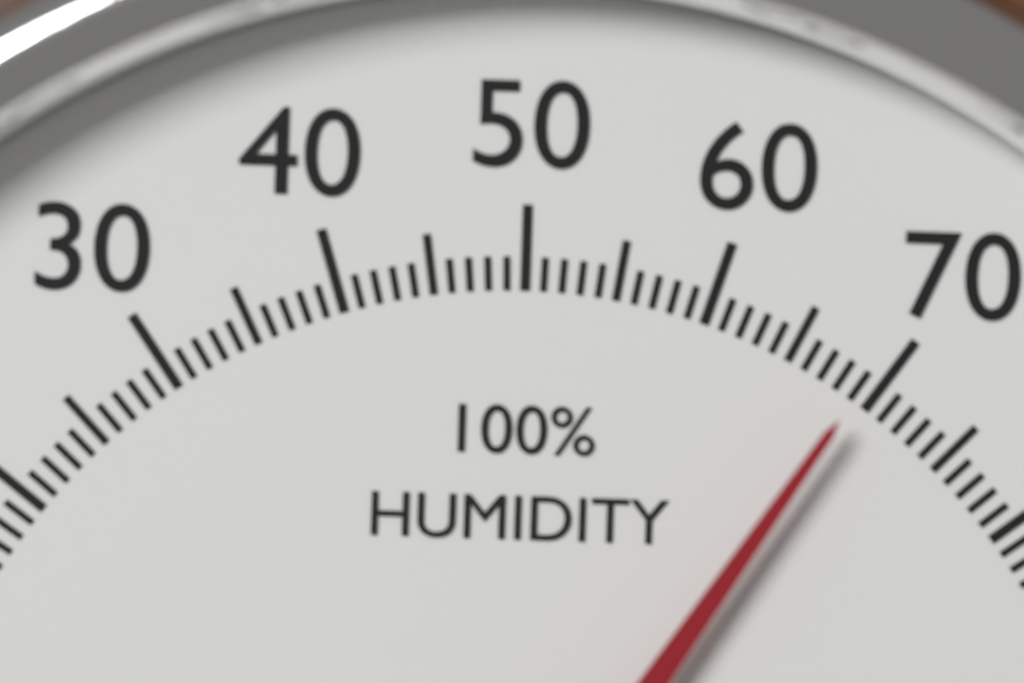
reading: 69 %
